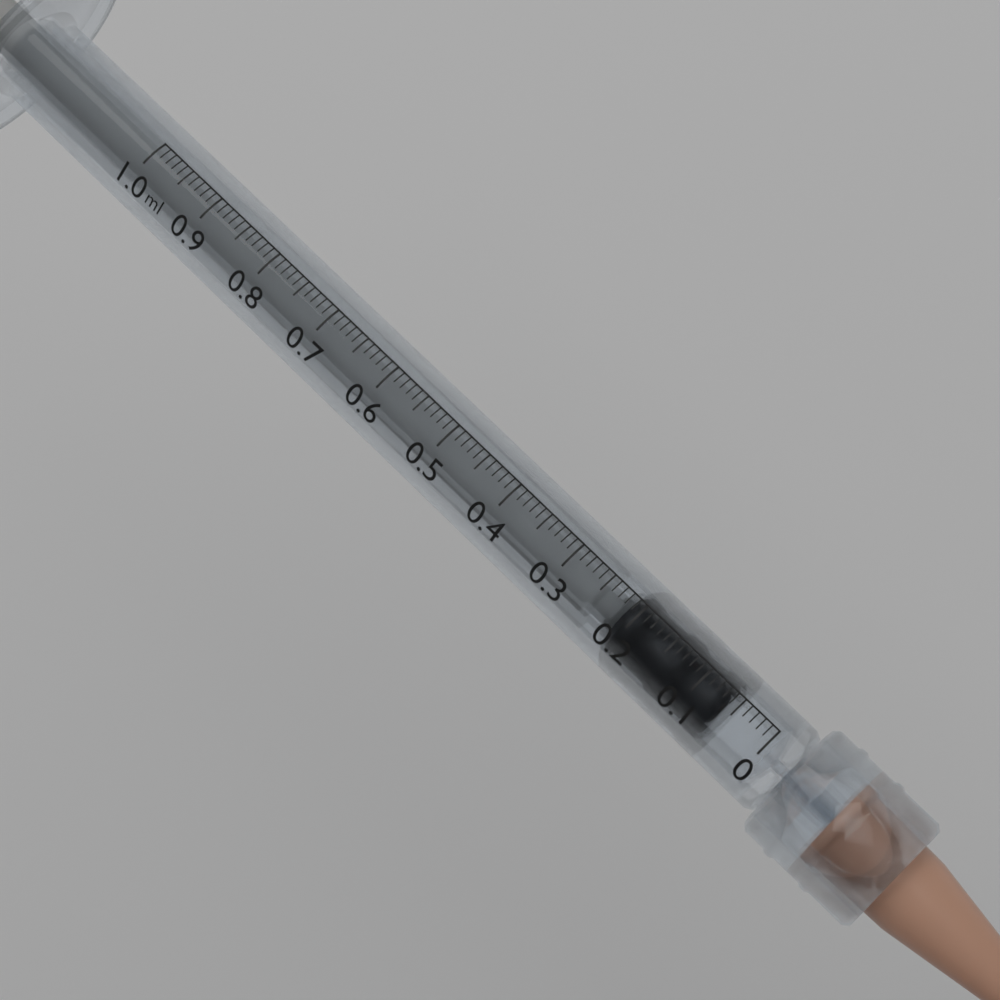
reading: 0.06 ml
